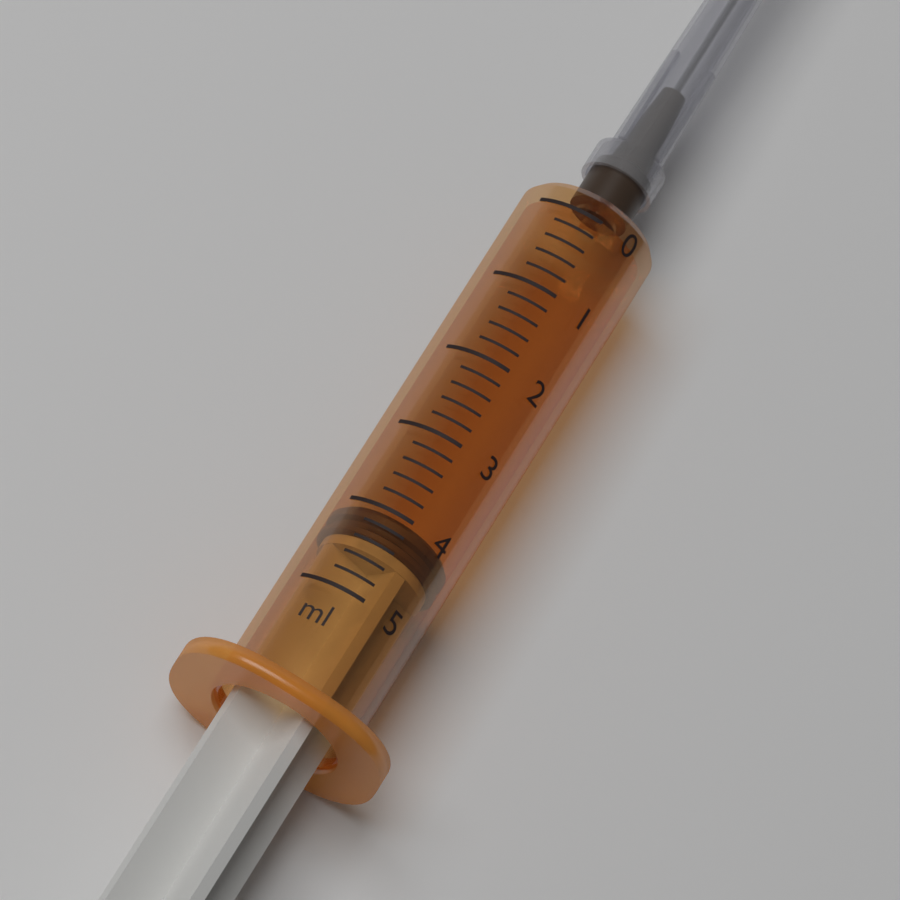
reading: 4.0 ml
